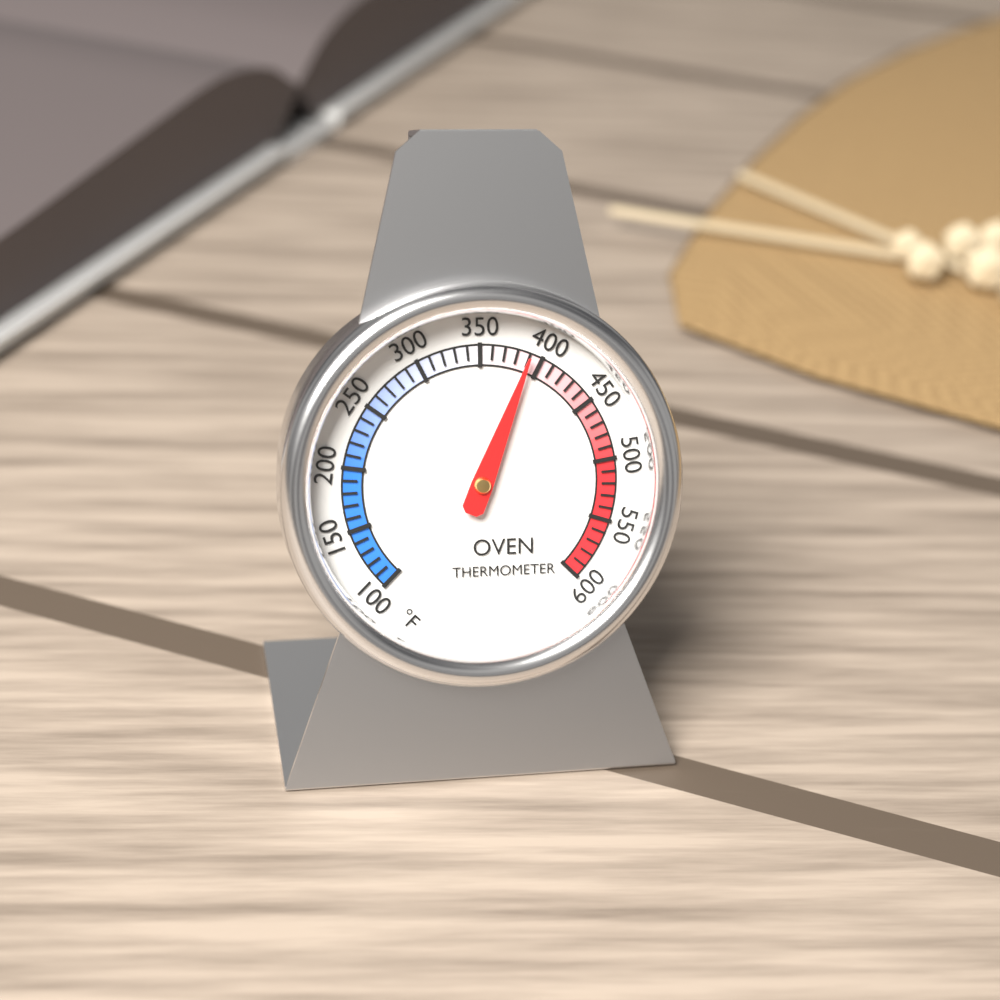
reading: 390 °F
